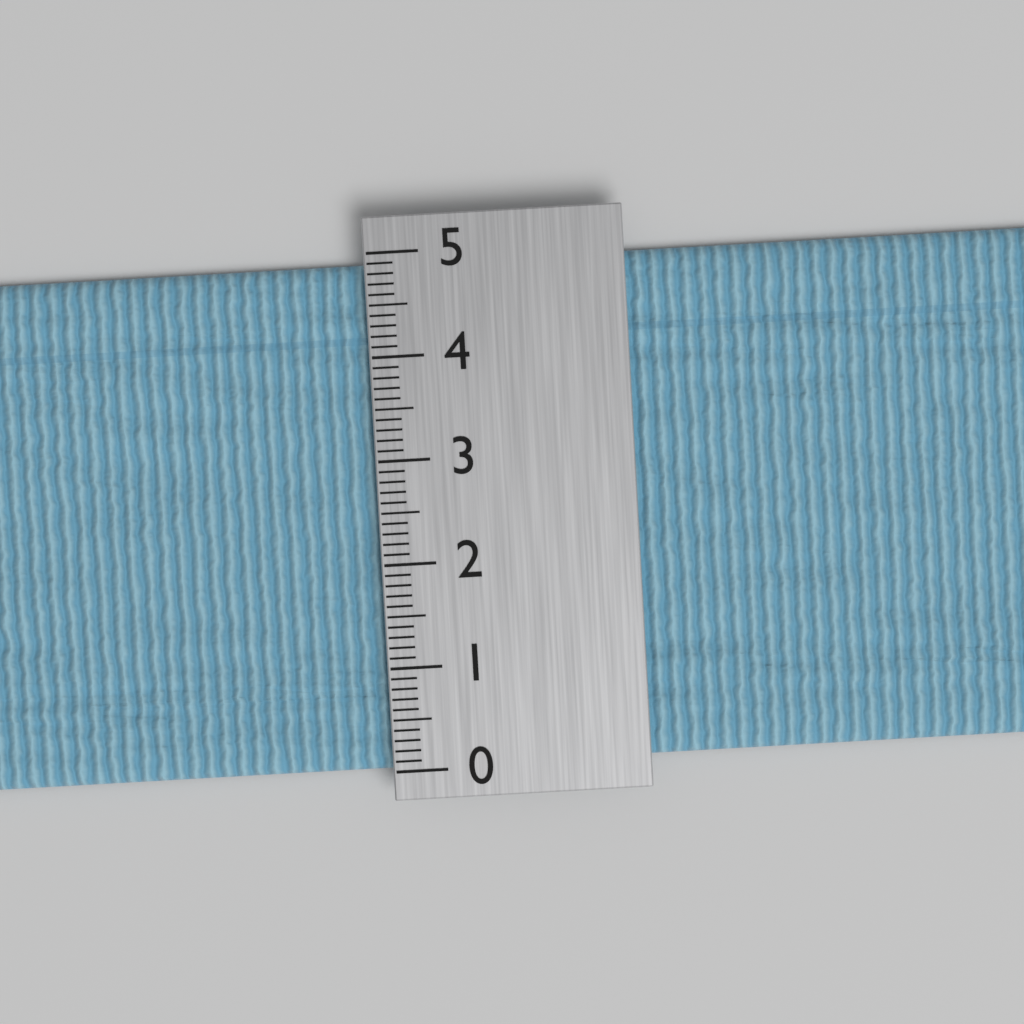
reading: 4.9 (no unit)
